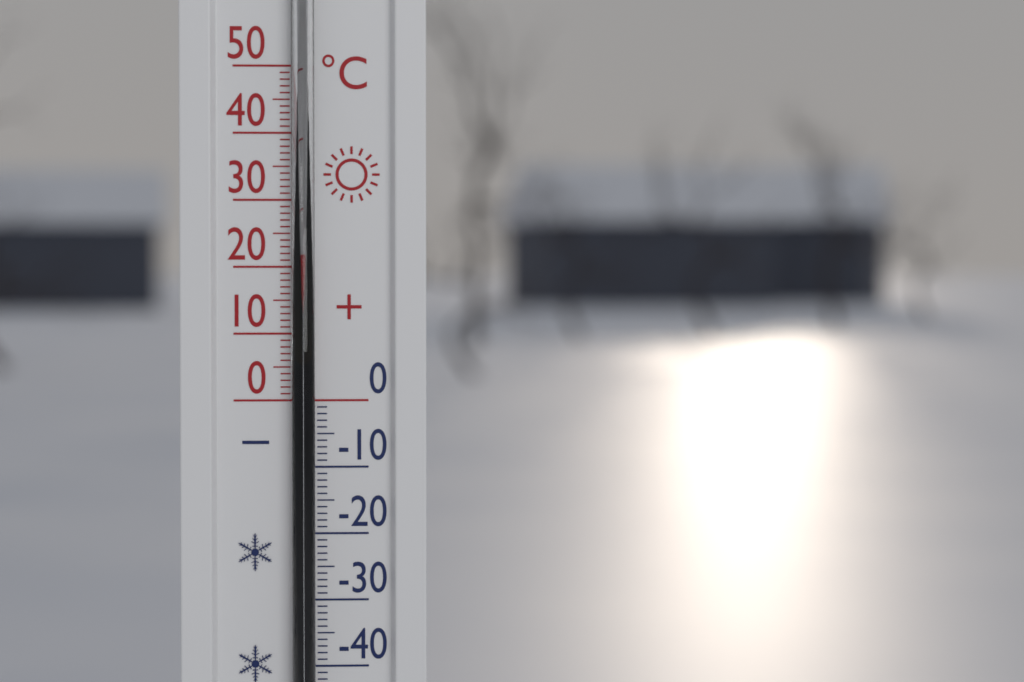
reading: 22 °C
